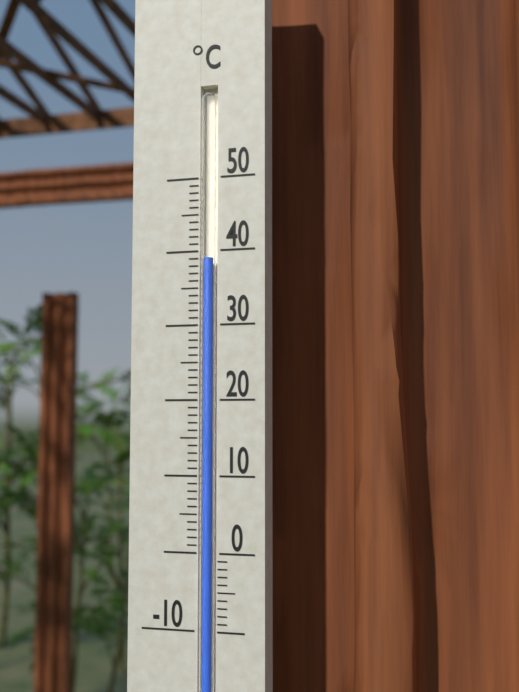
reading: 39 °C
